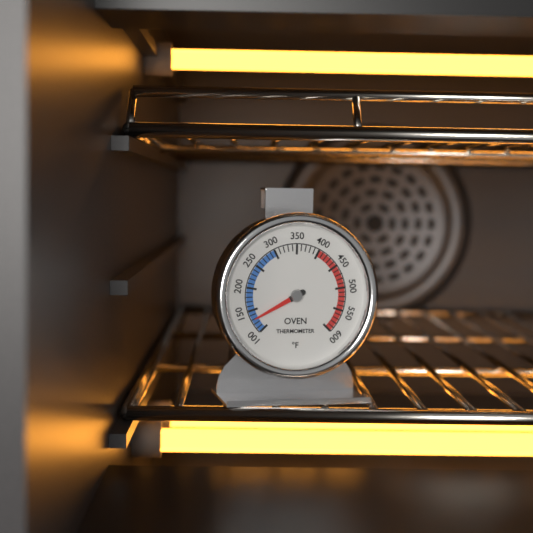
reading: 130 °F
